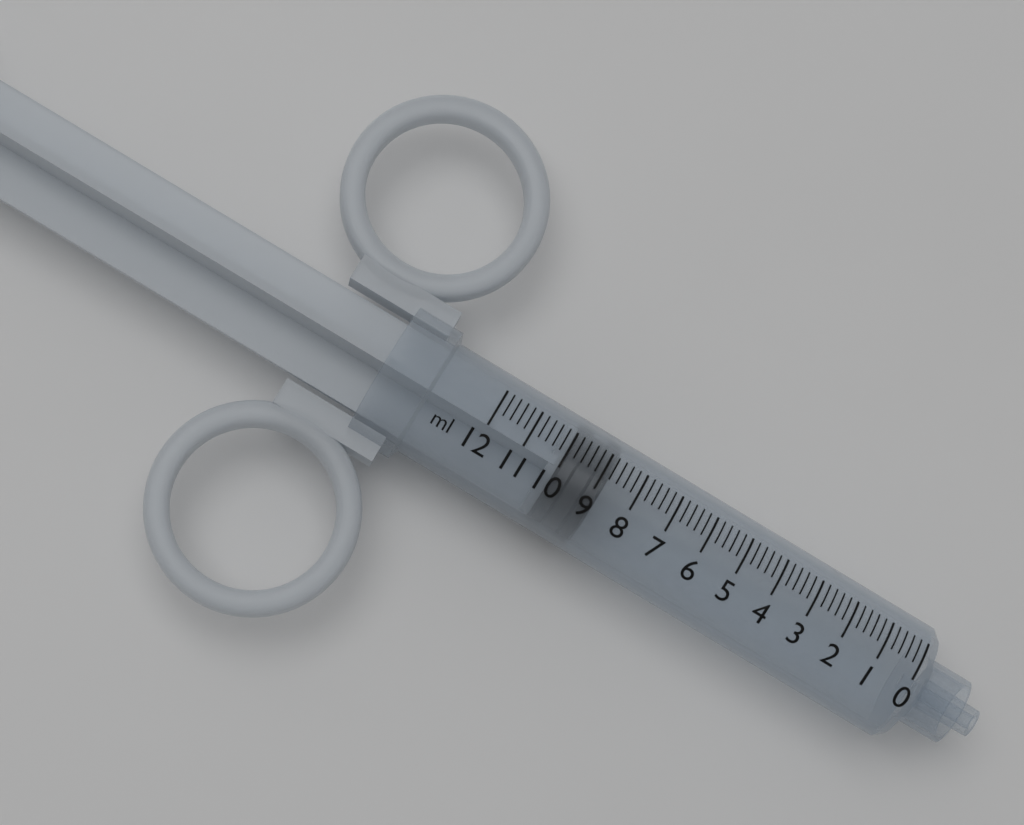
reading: 8.8 ml
